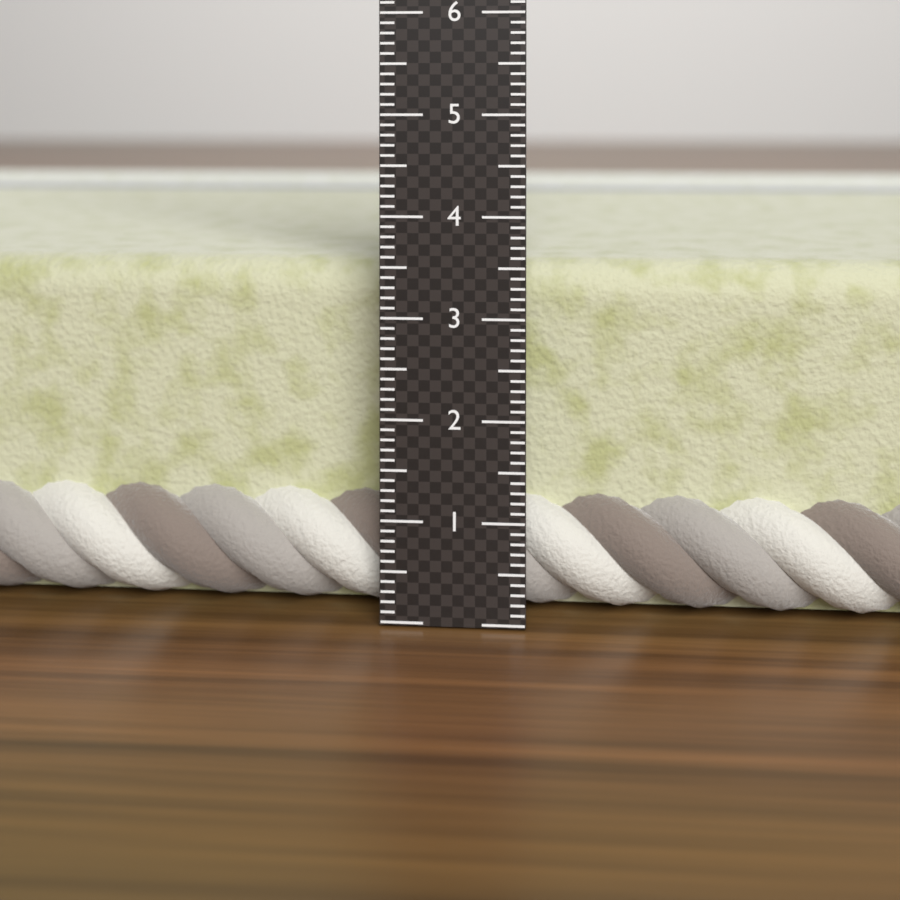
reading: 3.5 cm
